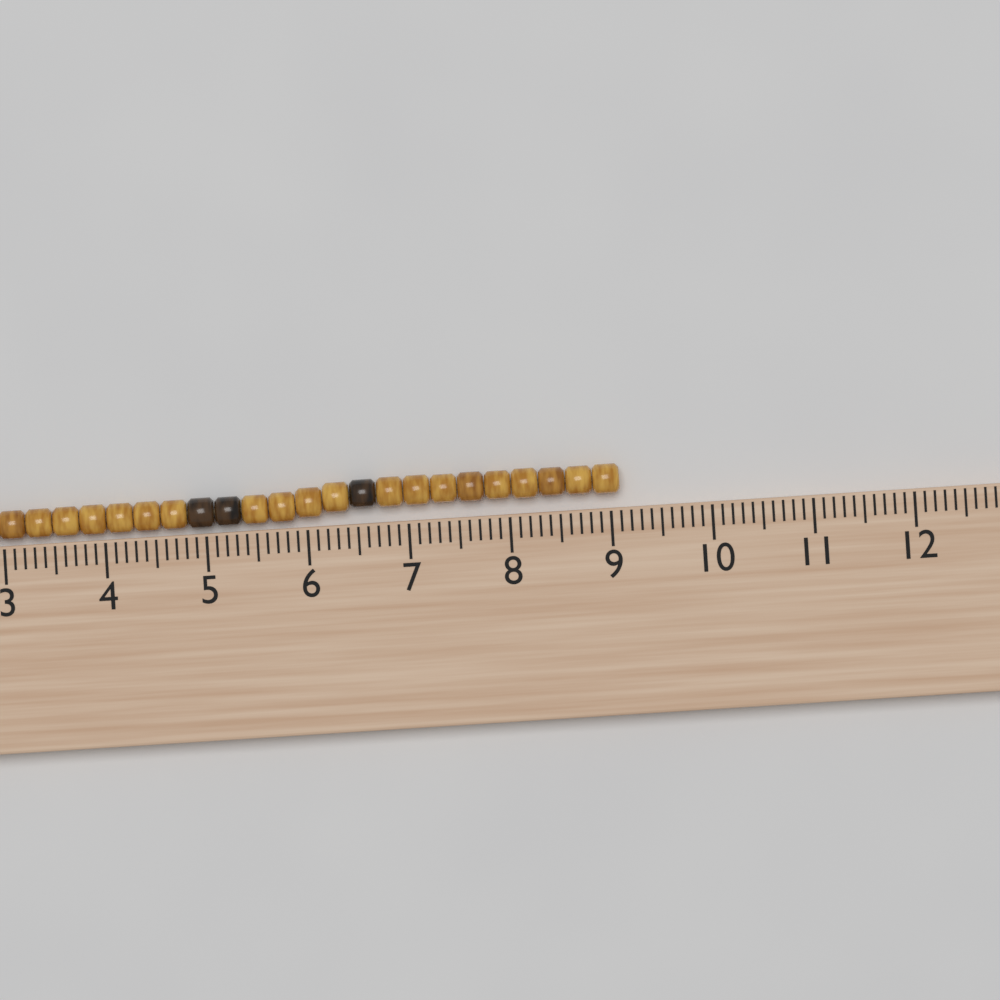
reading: 9.1 cm
